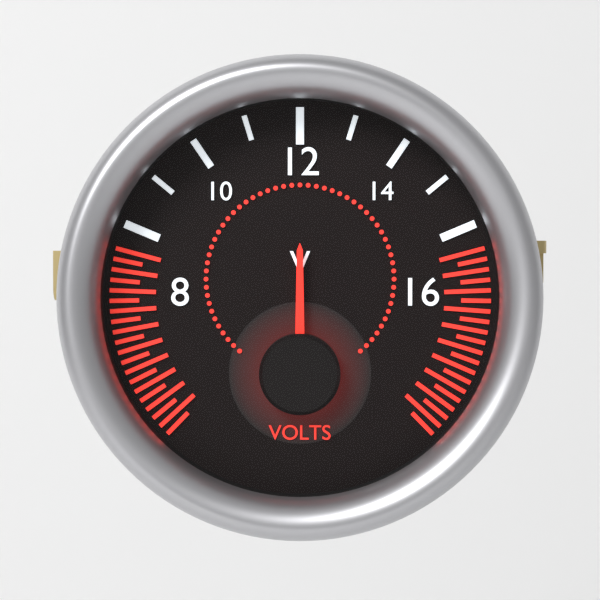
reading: 12 V
